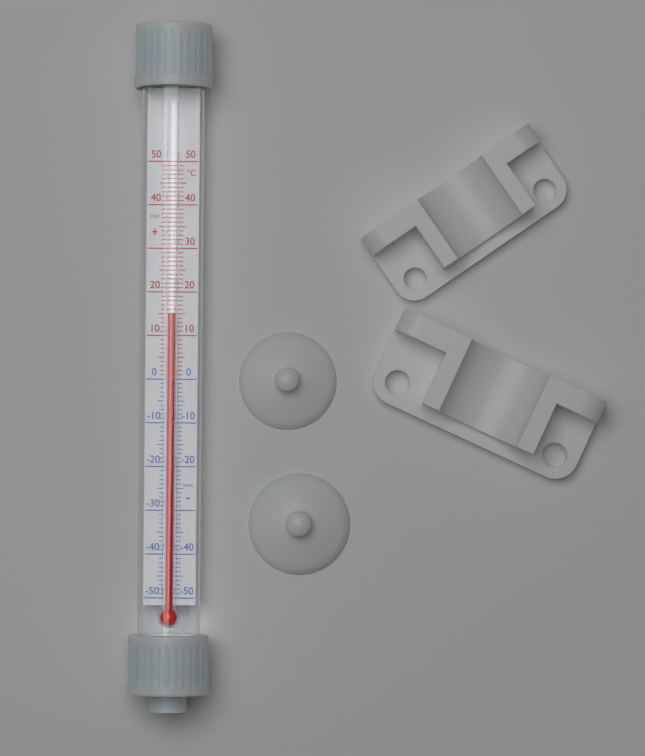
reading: 15 °C
